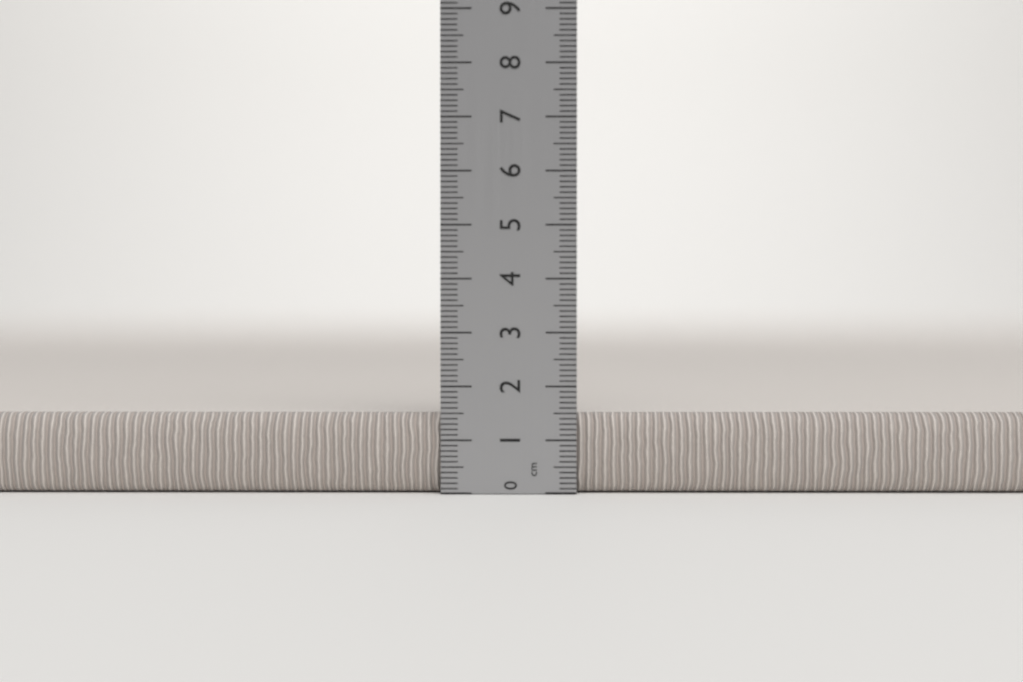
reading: 1.5 cm
